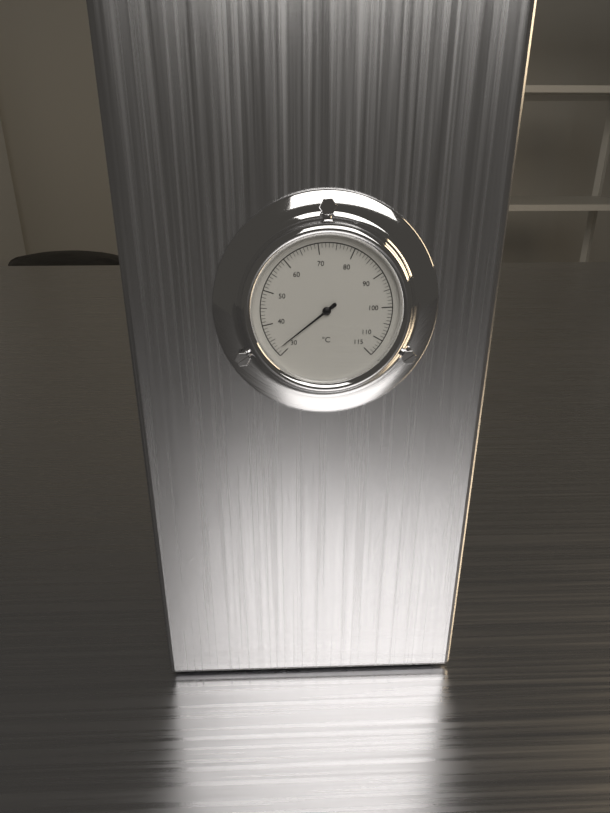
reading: 32 °C
